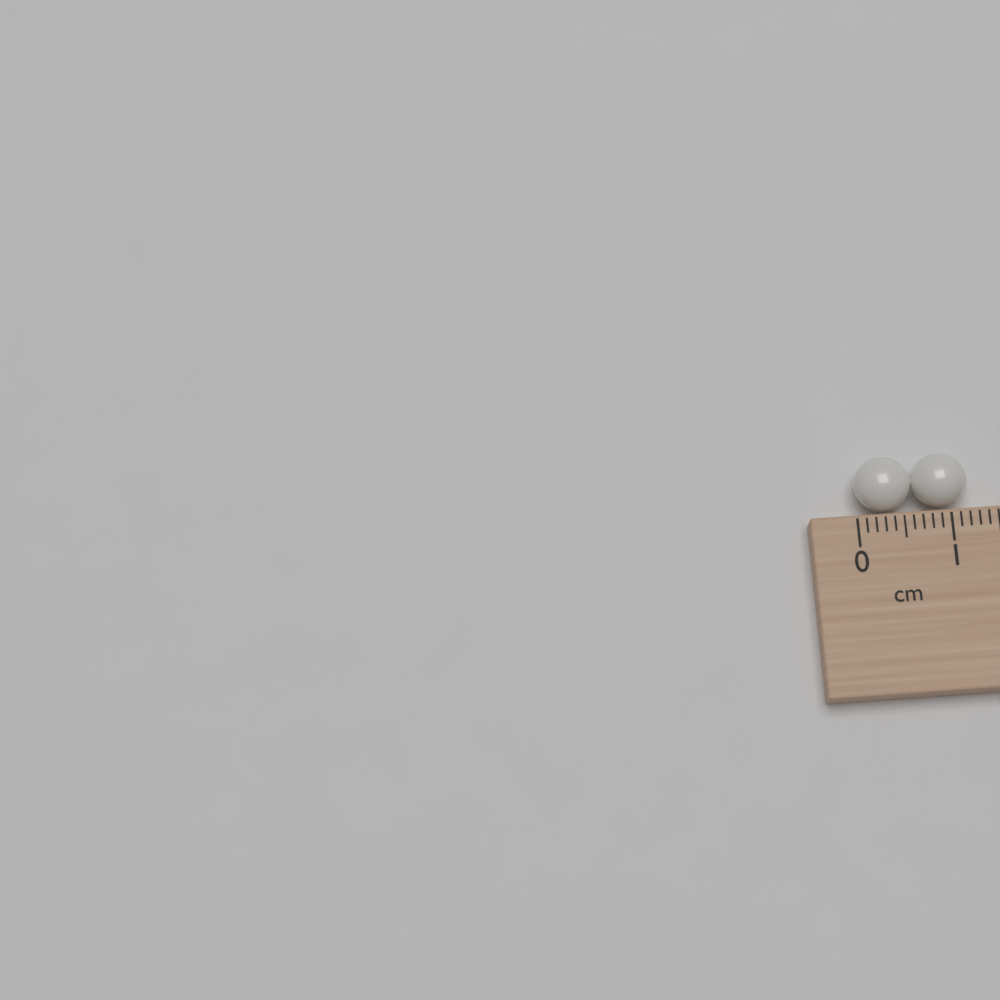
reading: 1.2 cm
